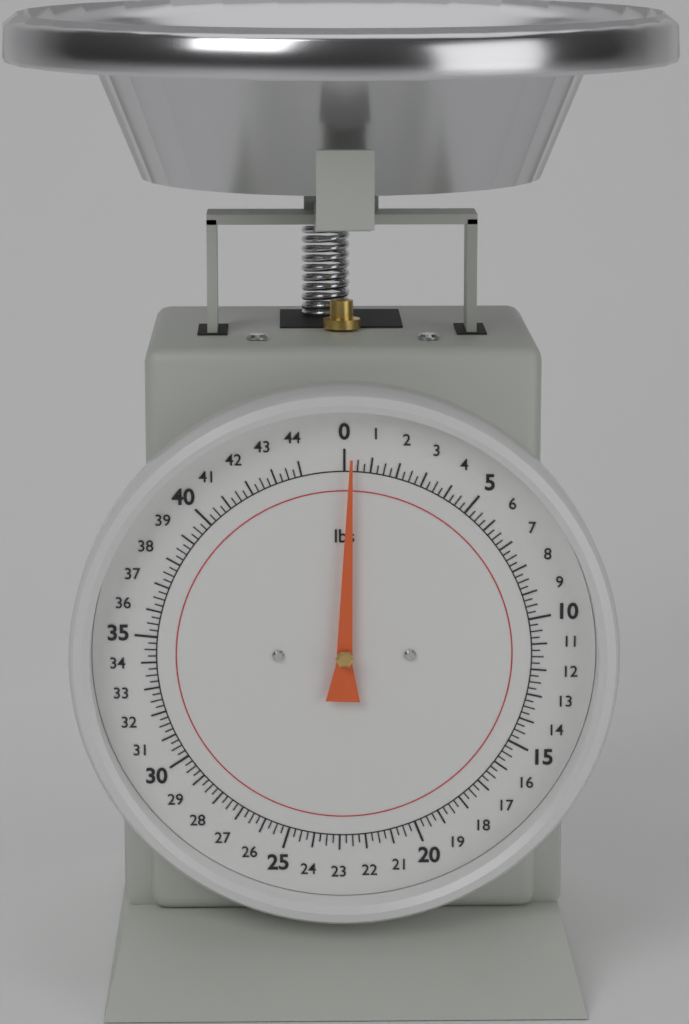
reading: 0.25 lbs
